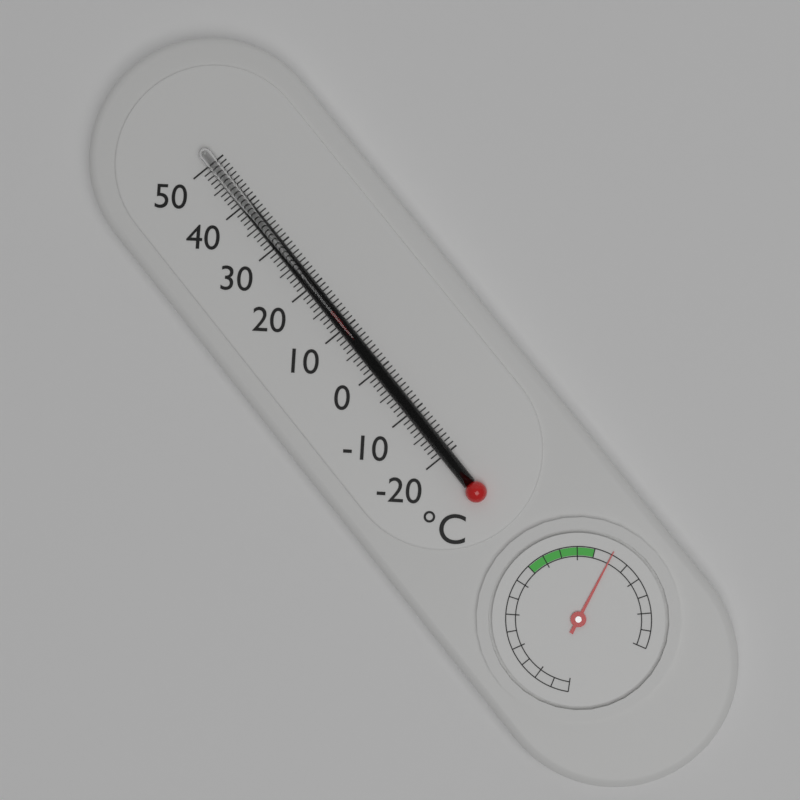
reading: 14 °C
